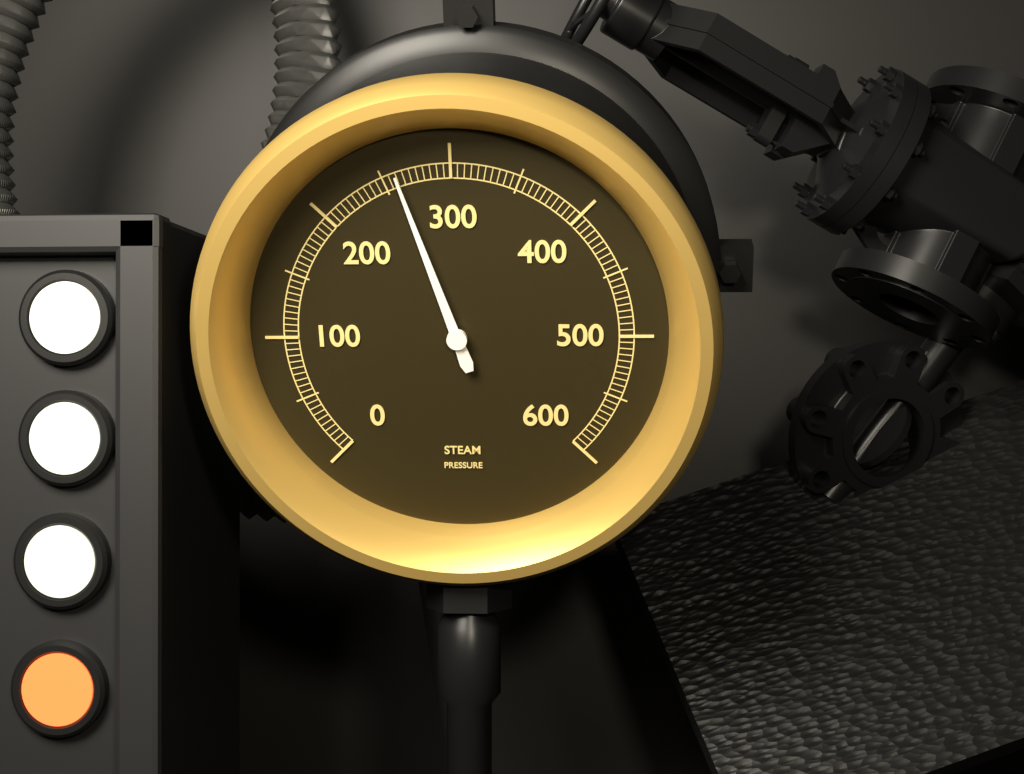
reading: 260 (no unit)
